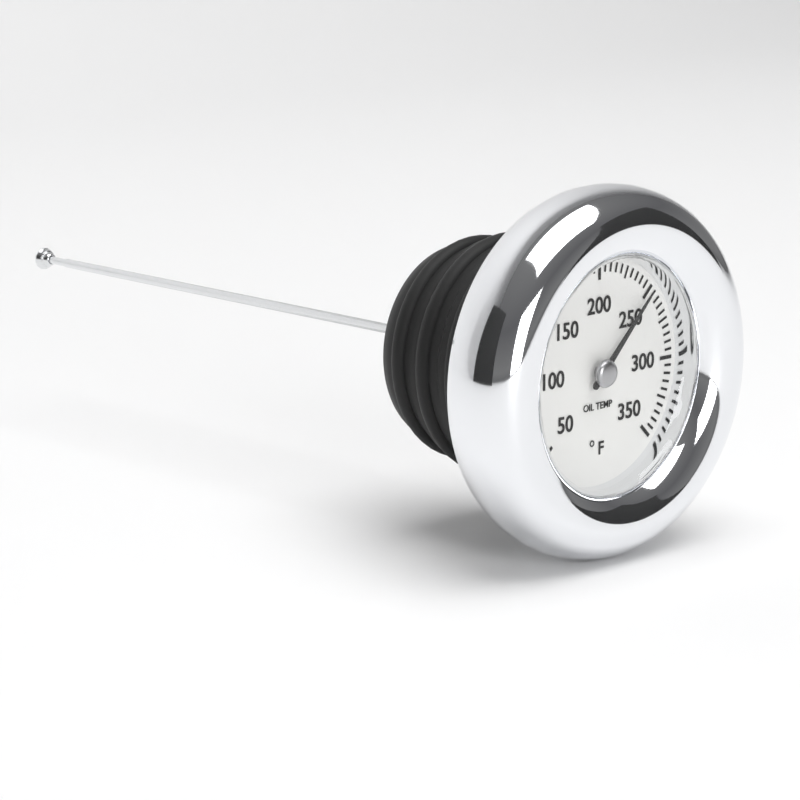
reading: 250 °F
